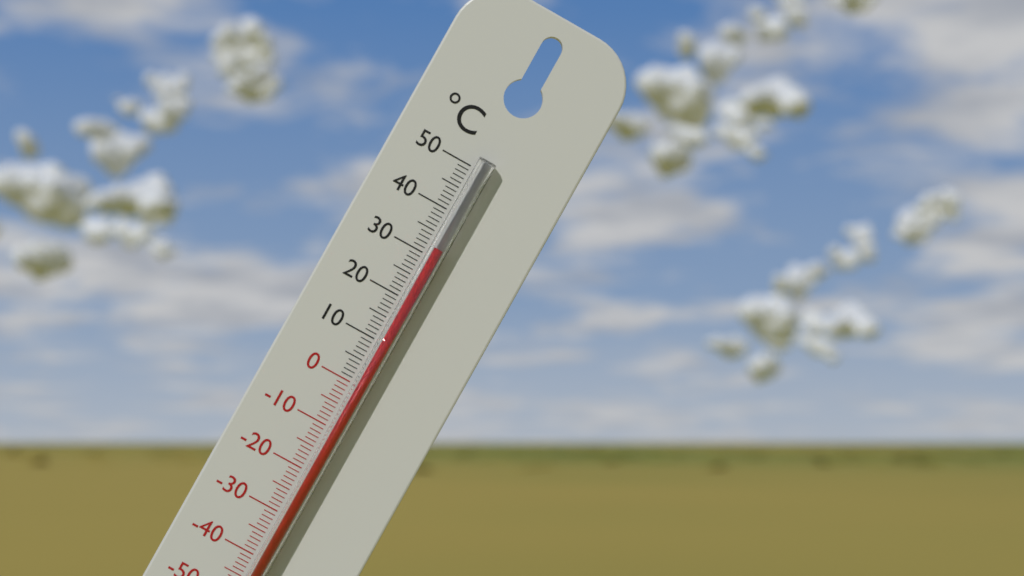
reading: 32 °C
